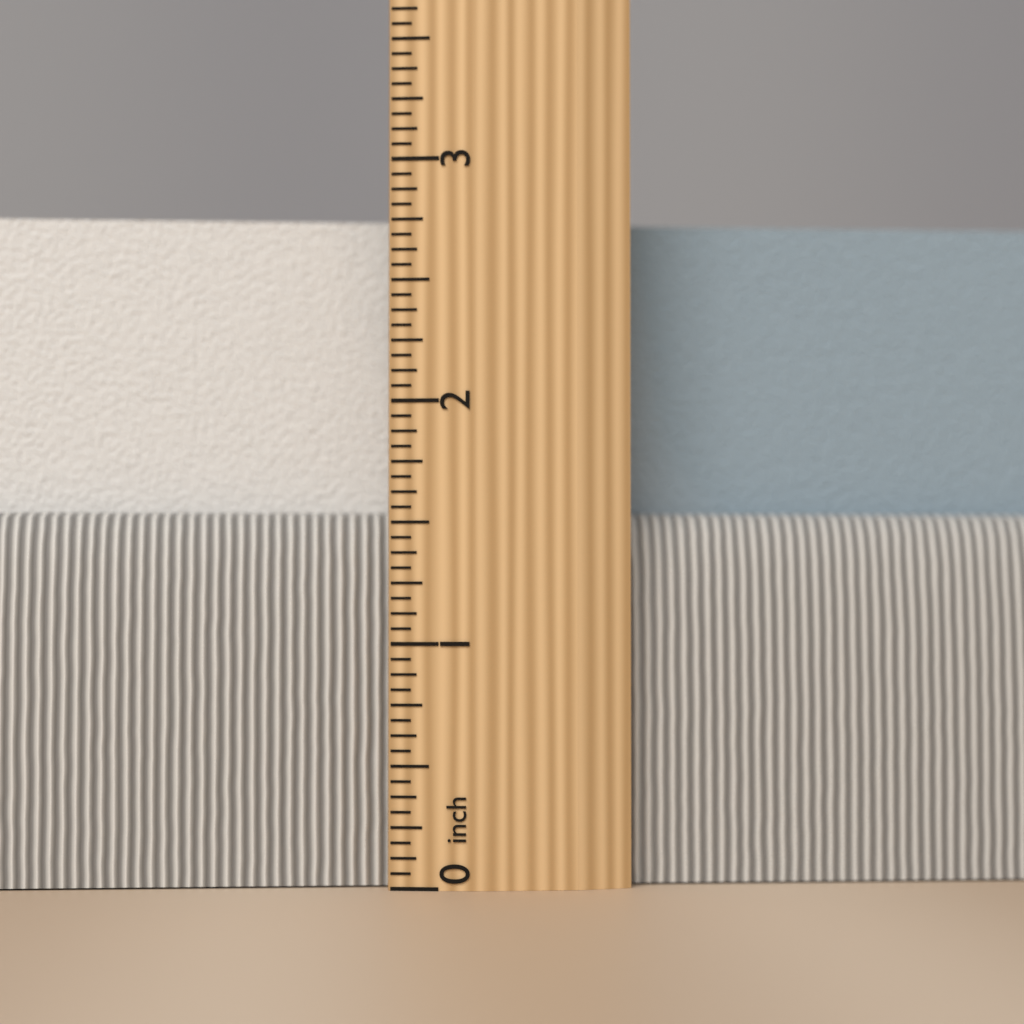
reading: 2.8125 inch
